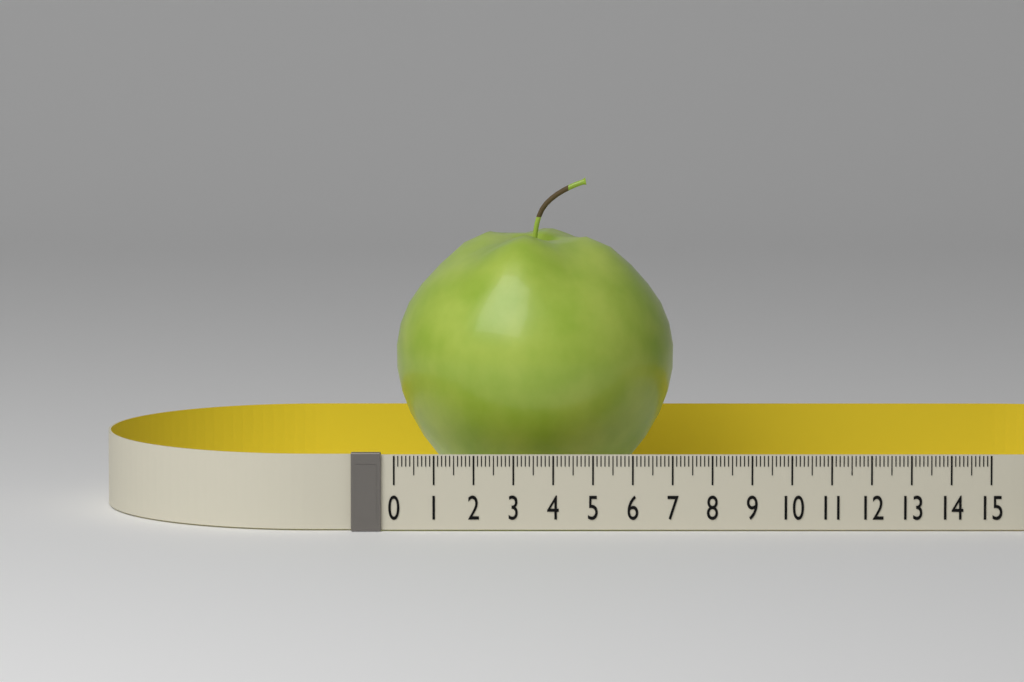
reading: 7.1 (no unit)
